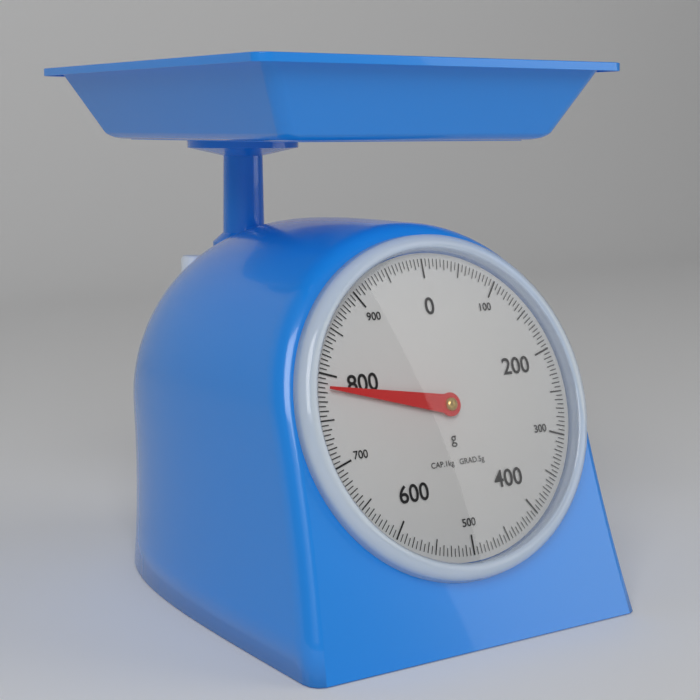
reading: 785 g
